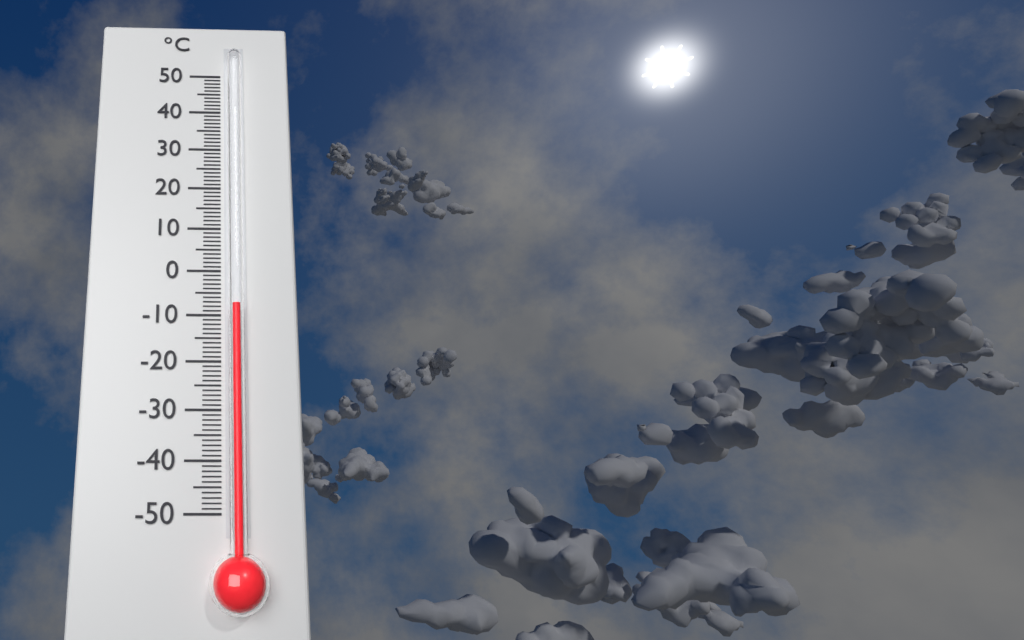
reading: -8 °C
